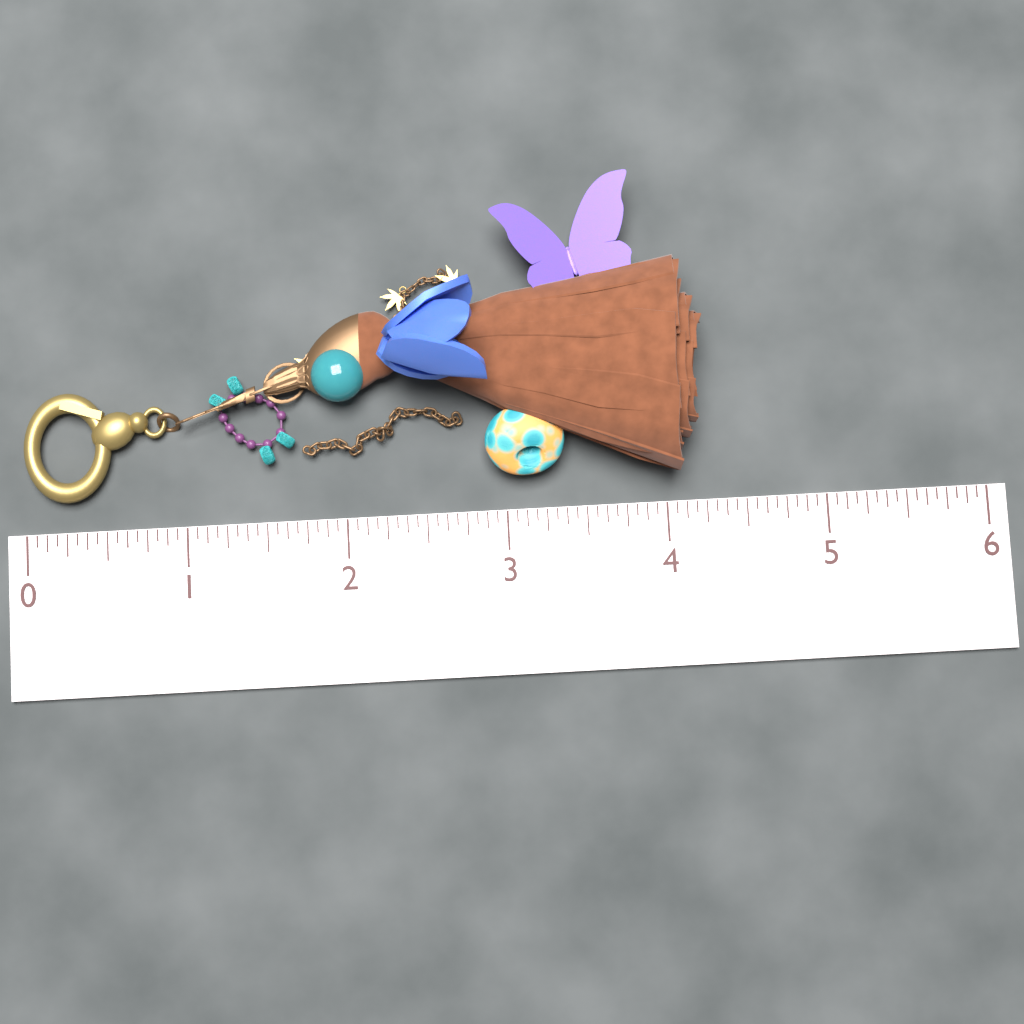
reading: 4.2500 (no unit)
